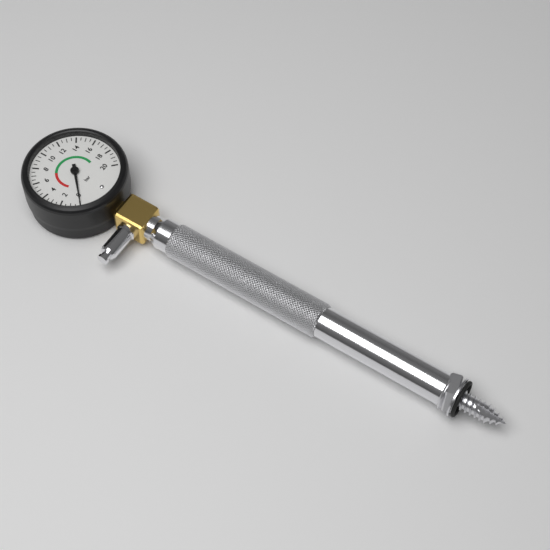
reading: 0.0 bar
